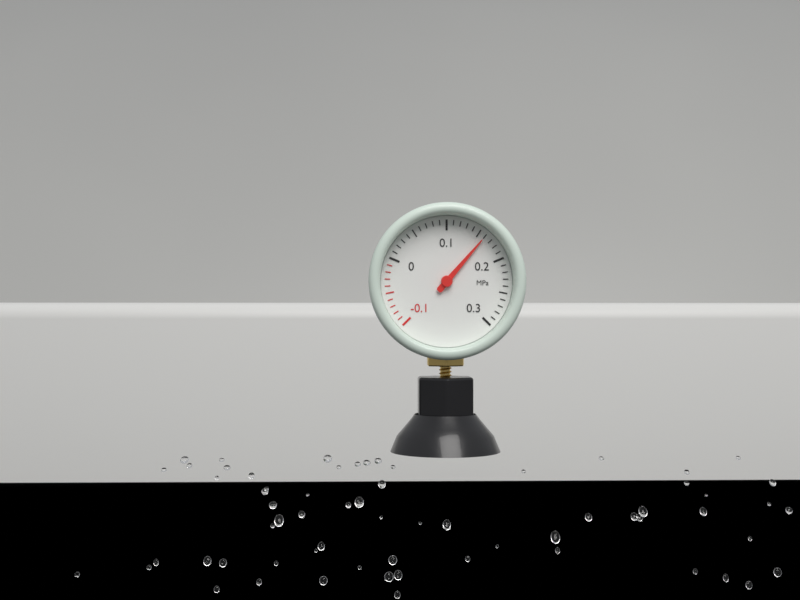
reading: 0.16 MPa
